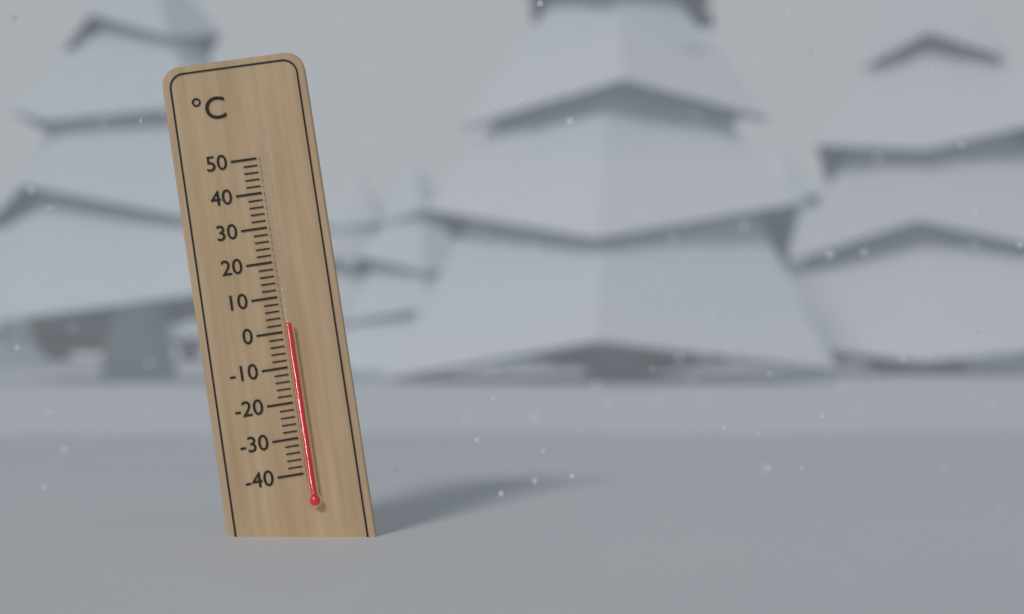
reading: 2 °C
